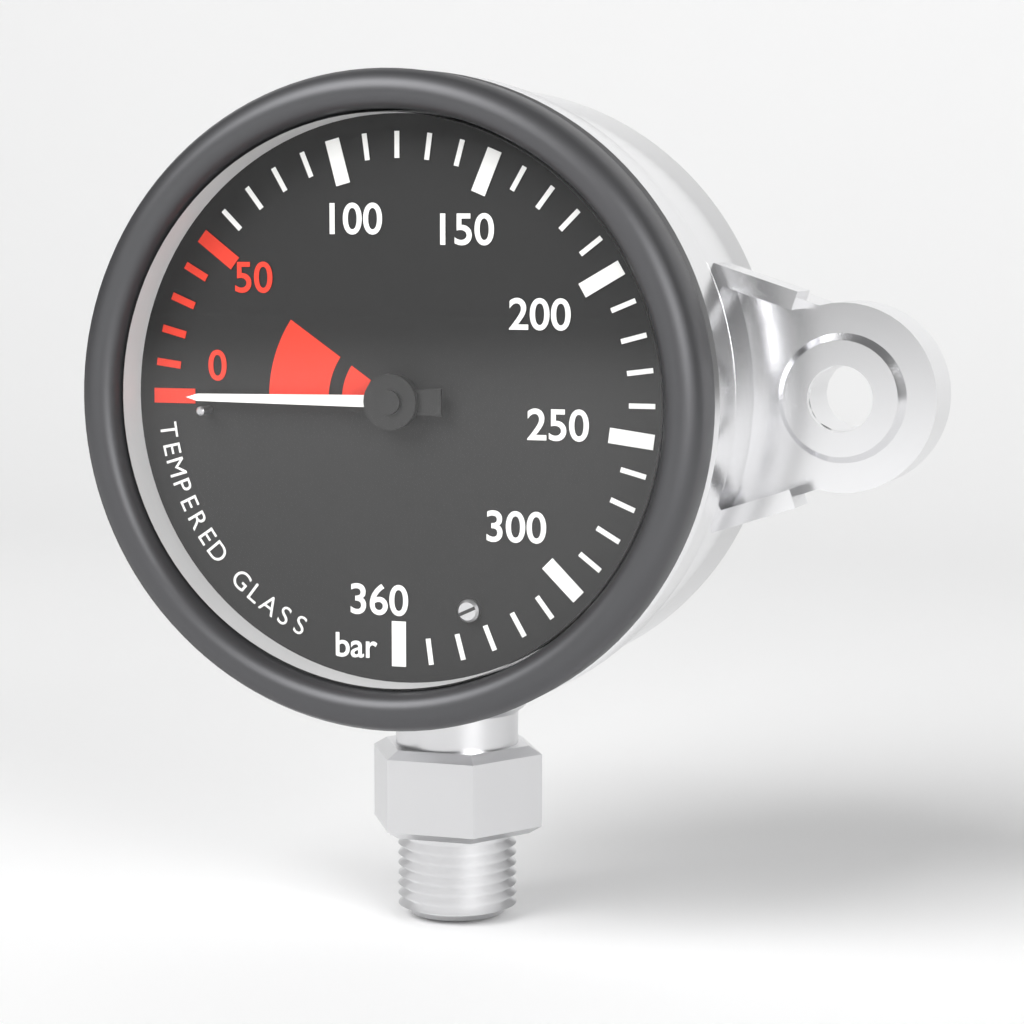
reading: 0 bar
